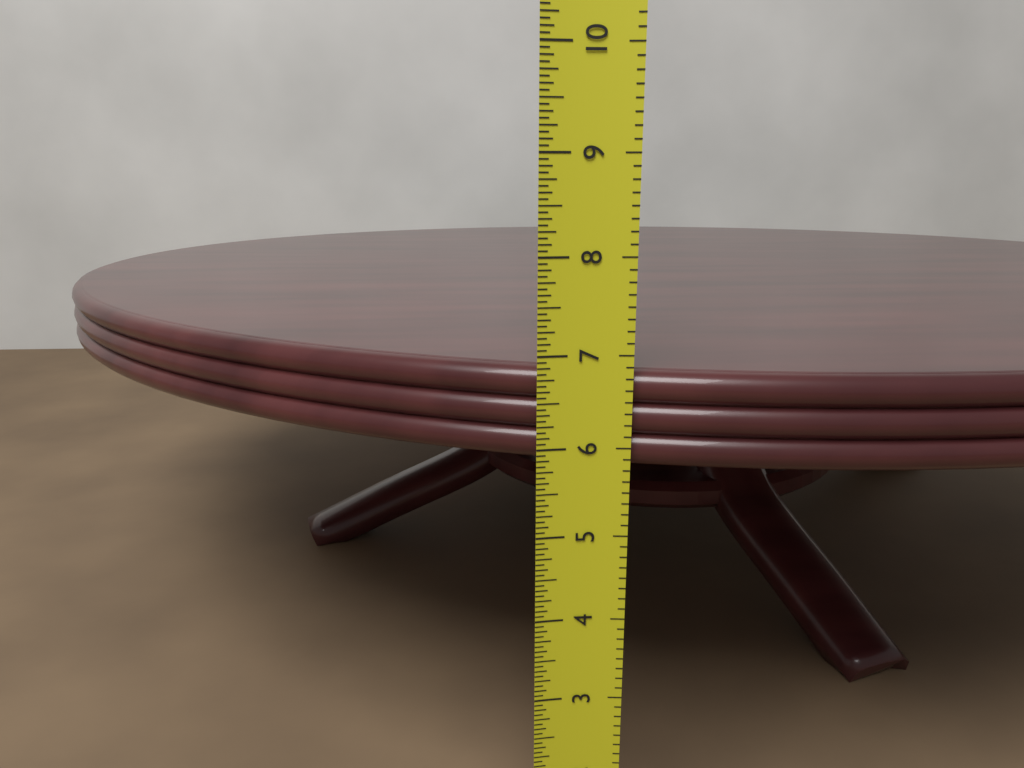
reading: 6.8125 in
